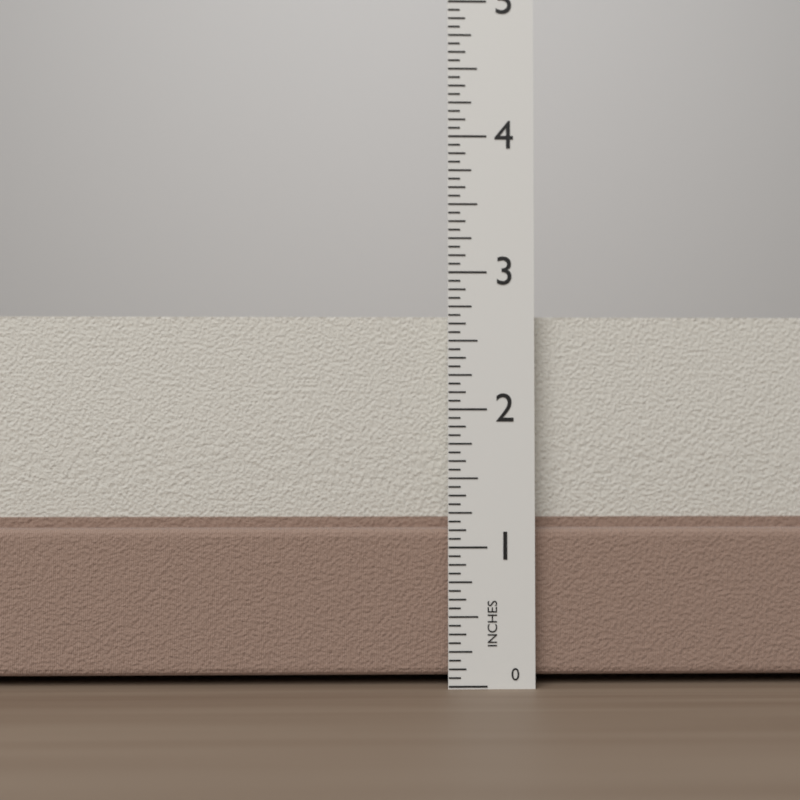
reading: 2.6875 in
